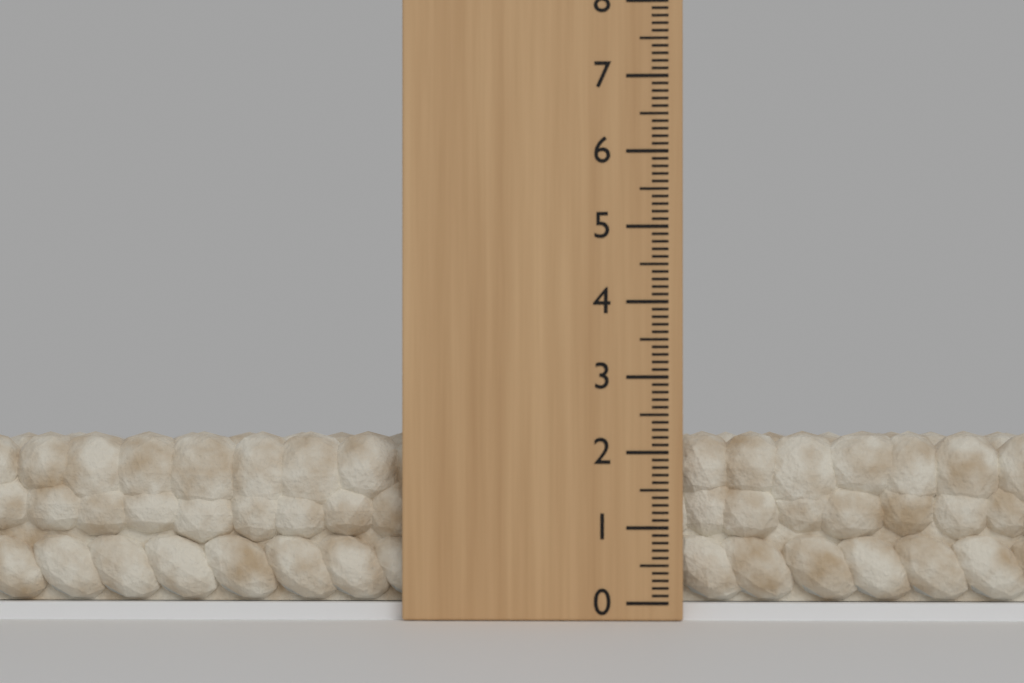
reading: 2.3 (no unit)
